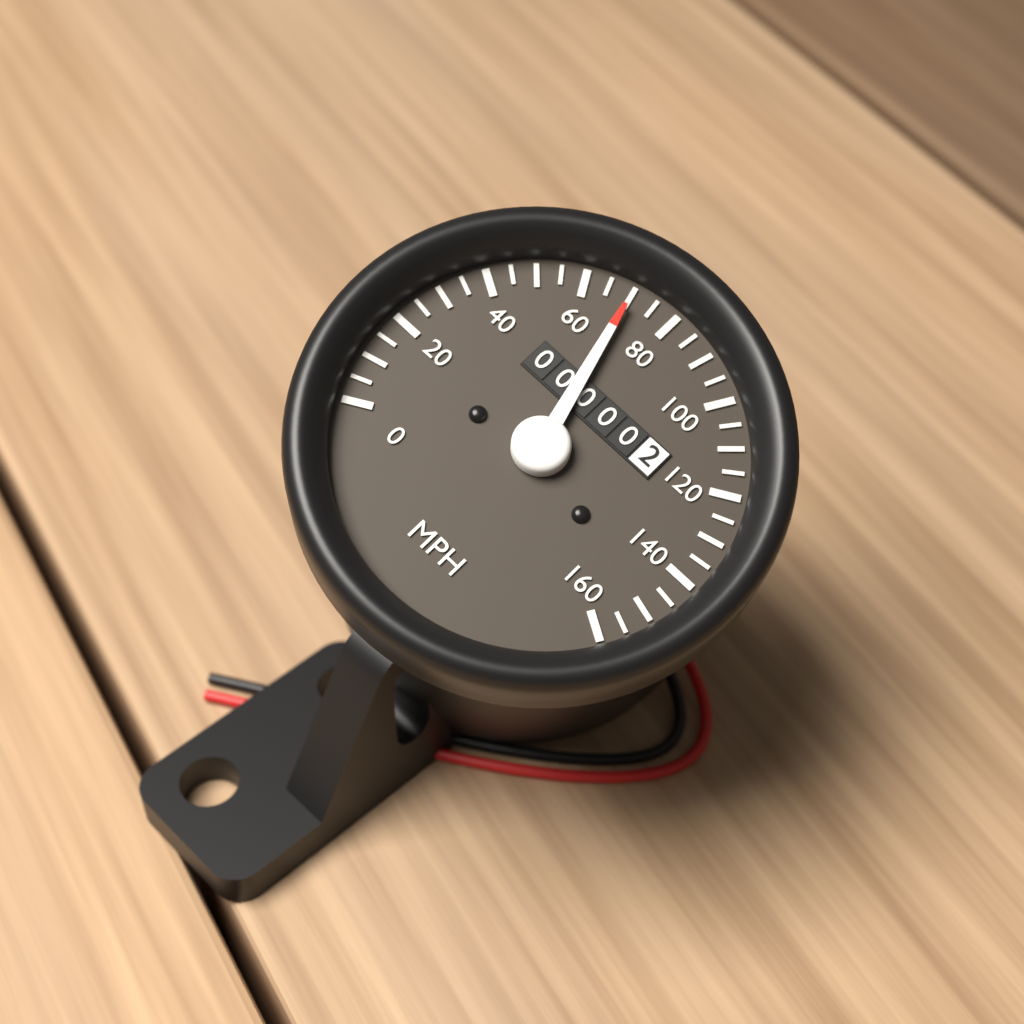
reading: 70 MPH
